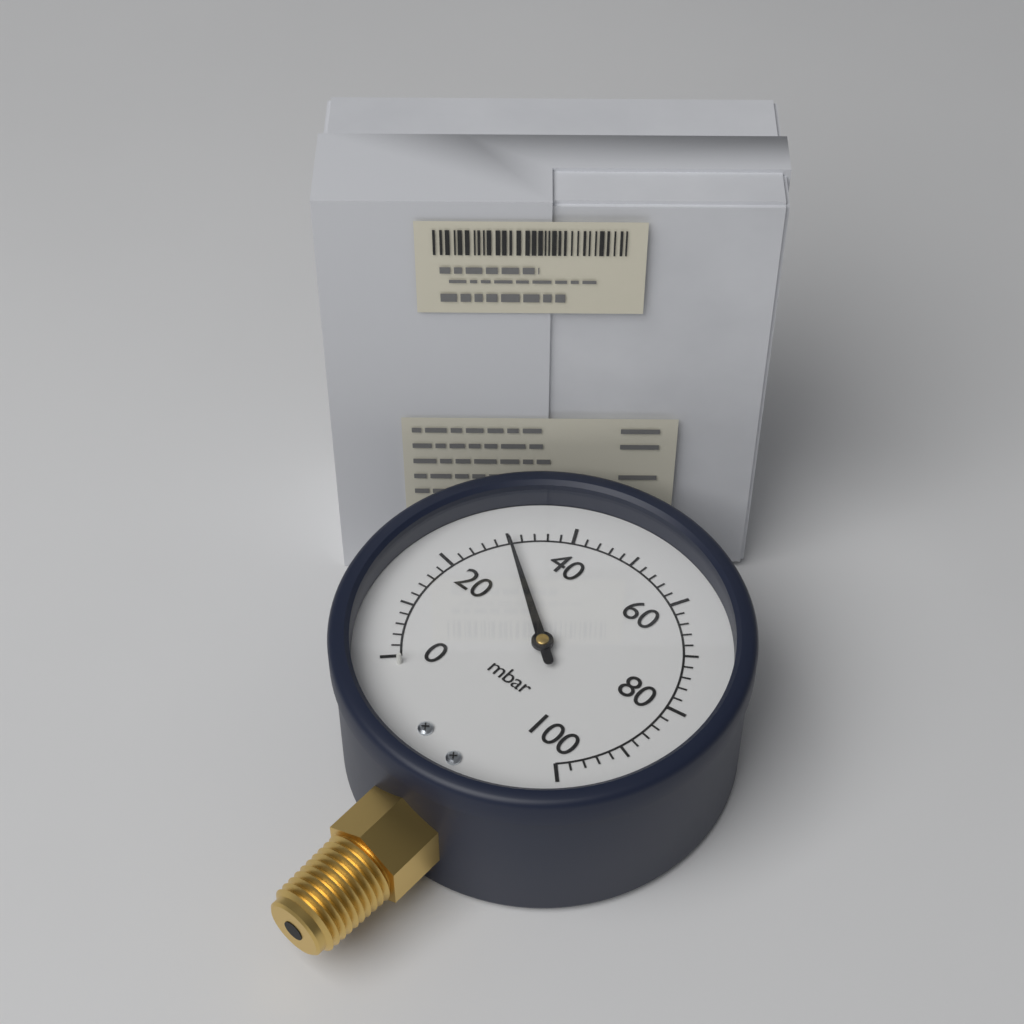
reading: 30 mbar
